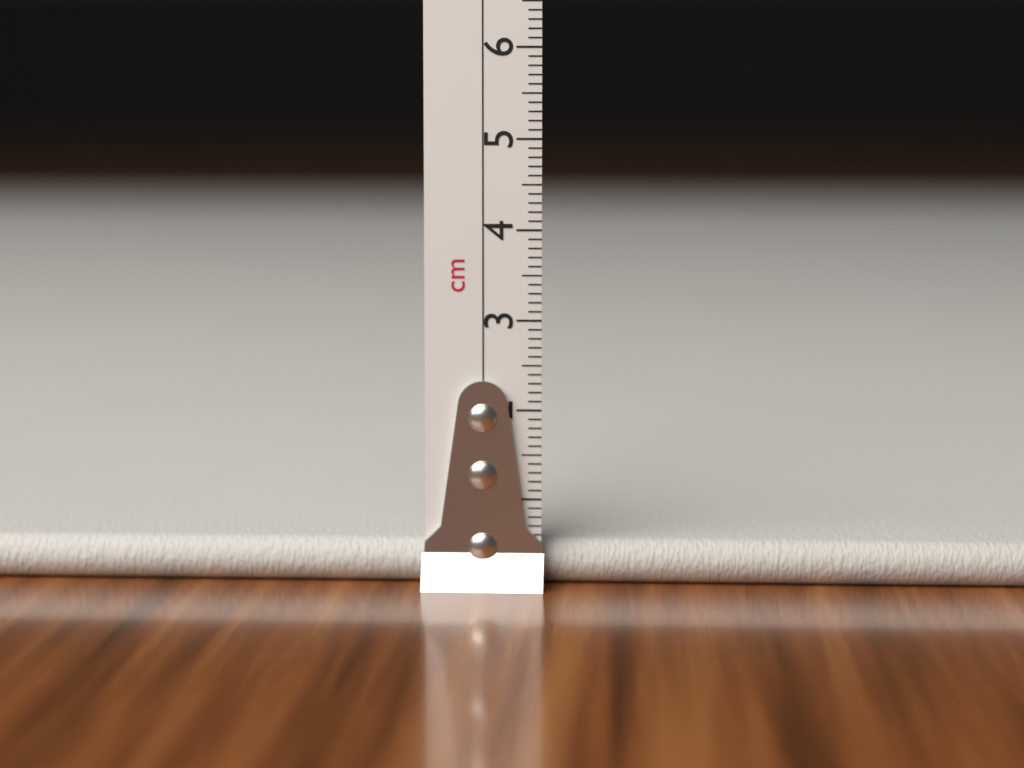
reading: 0.5 cm
